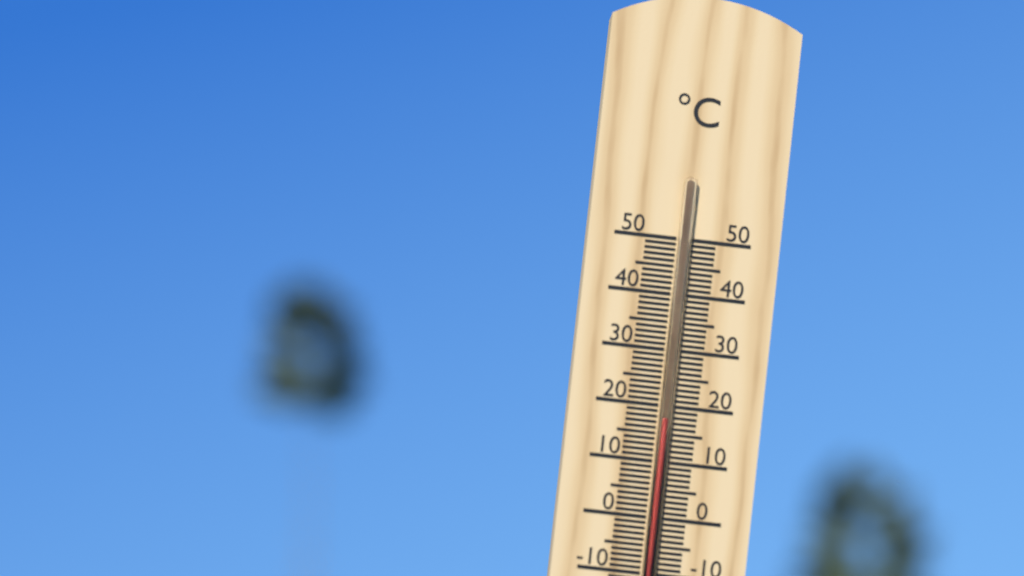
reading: 18 °C
